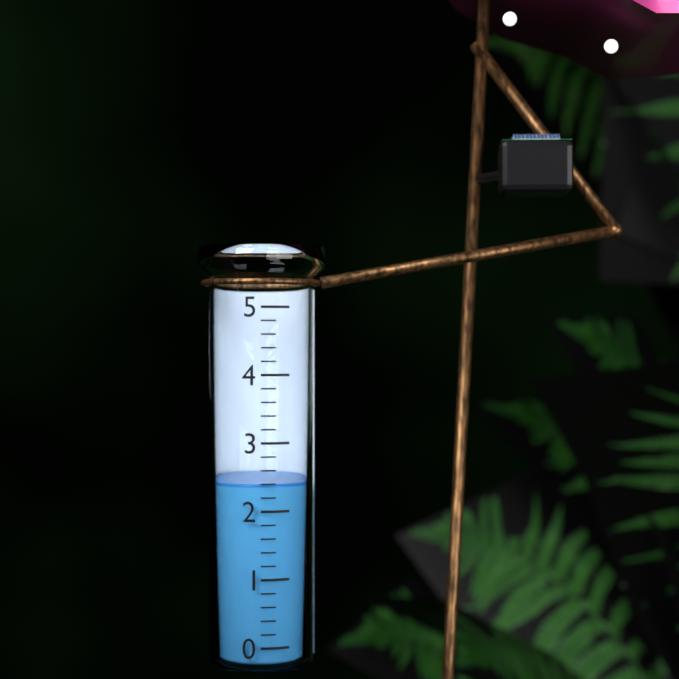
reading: 2.4 (no unit)
